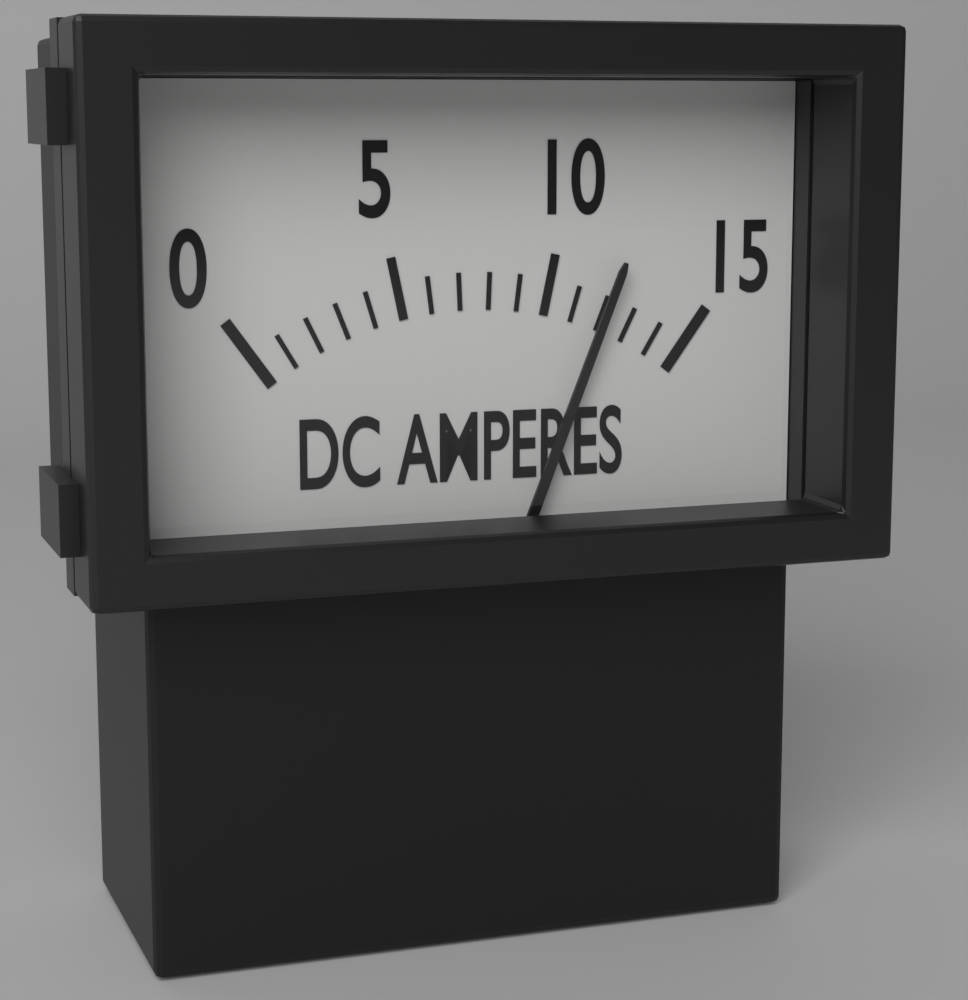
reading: 12 A
